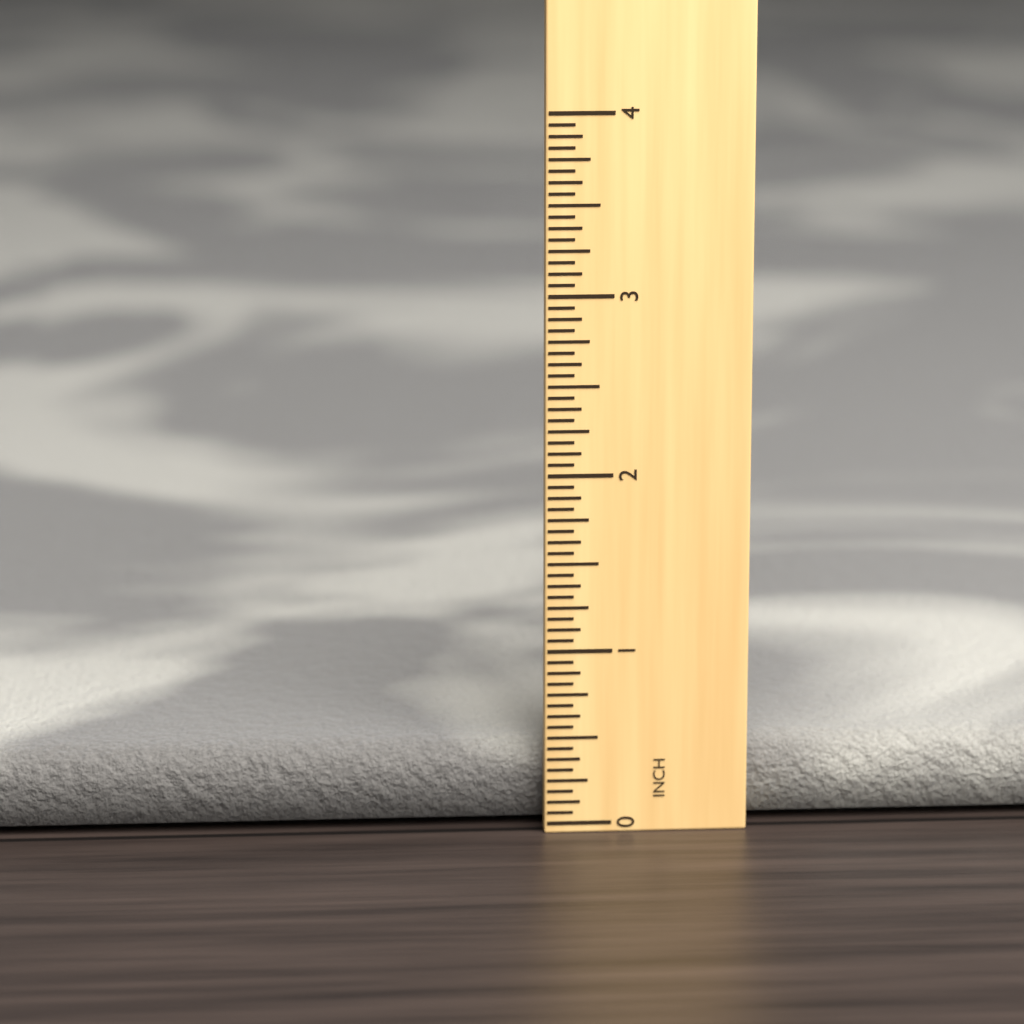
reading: 0.4375 in
